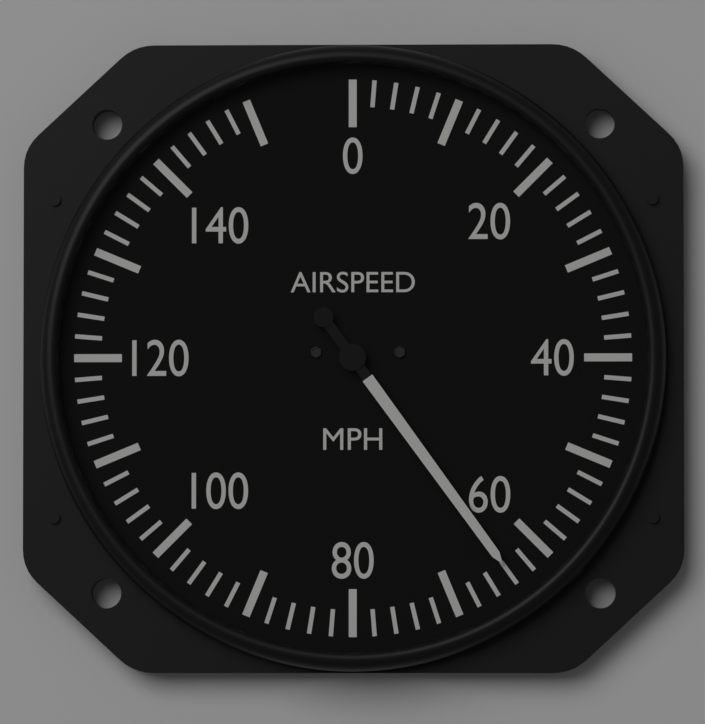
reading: 64 mph
